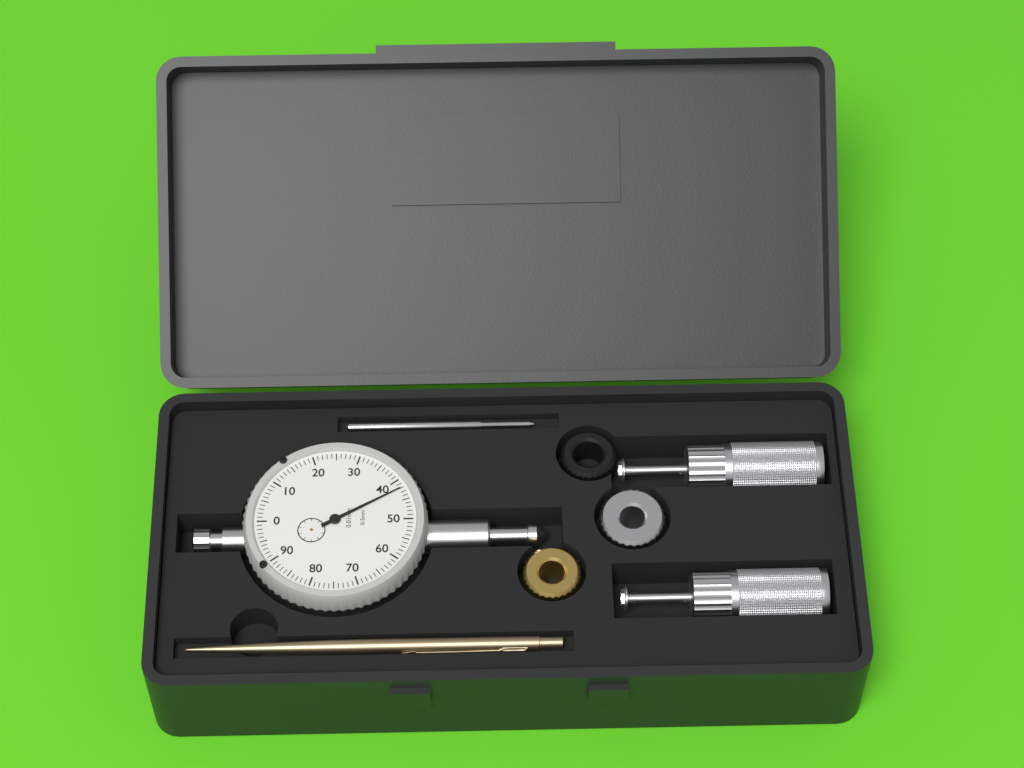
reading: 0.42 mm
